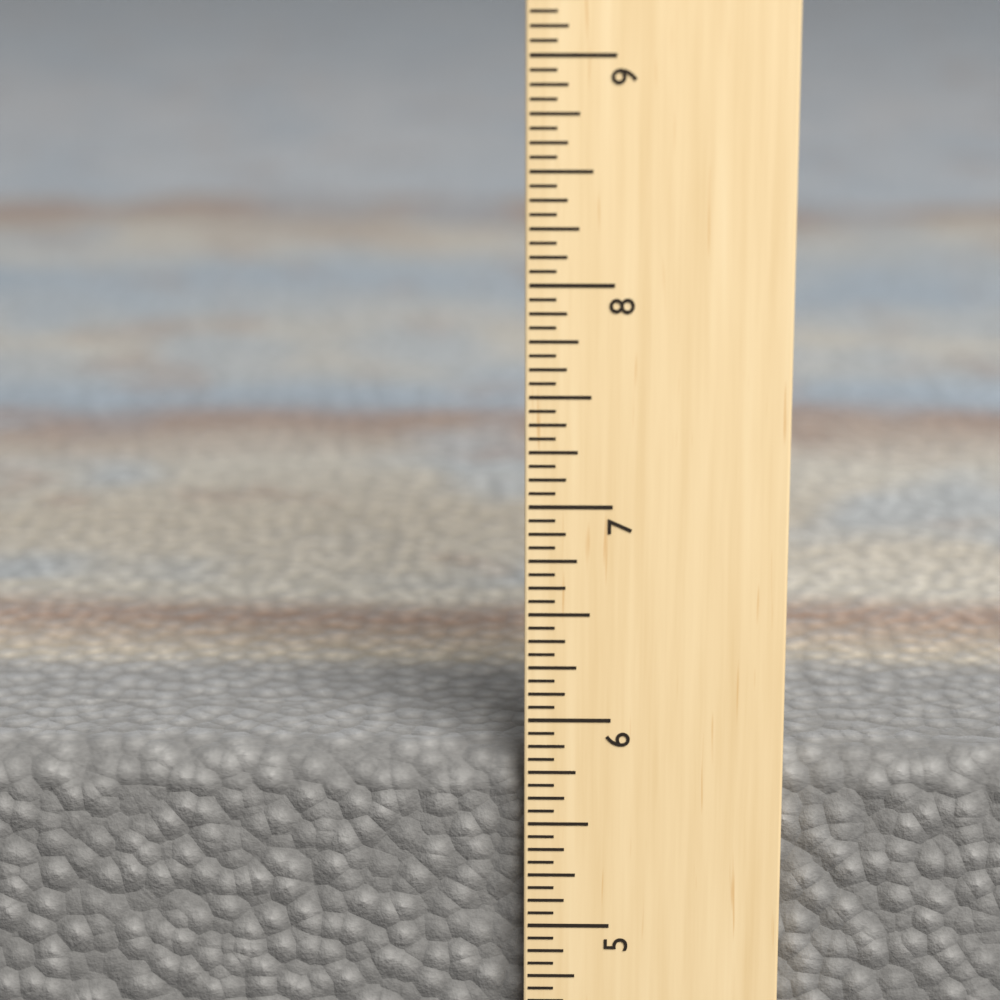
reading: 5.8125 in
